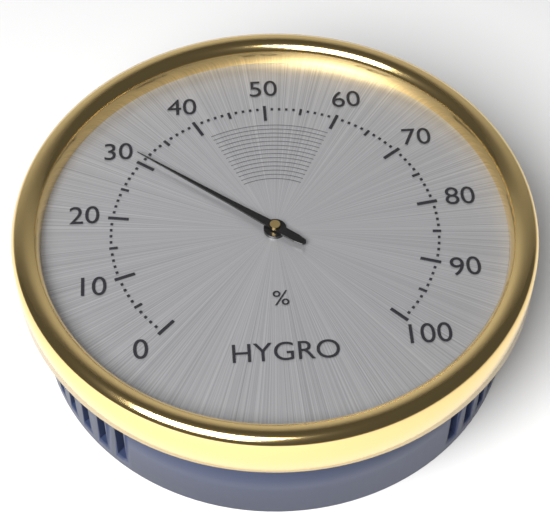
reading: 31 %
